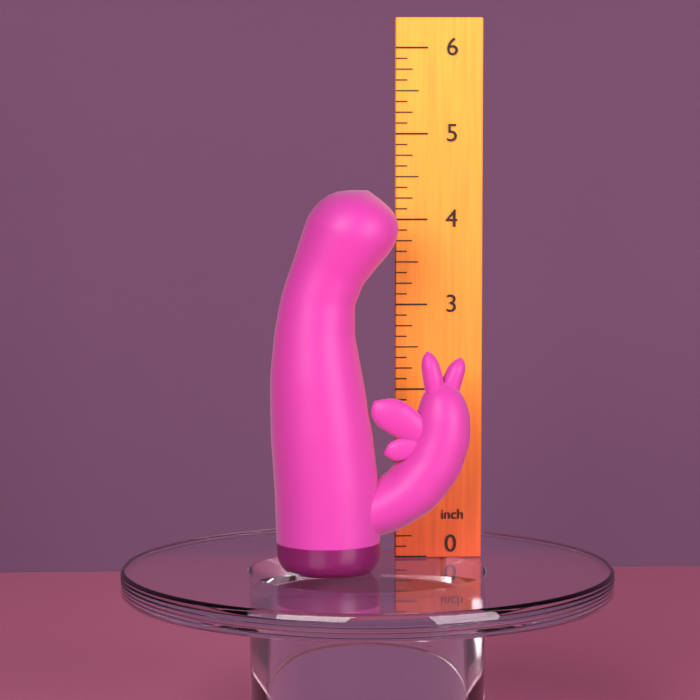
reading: 4.375 inch
